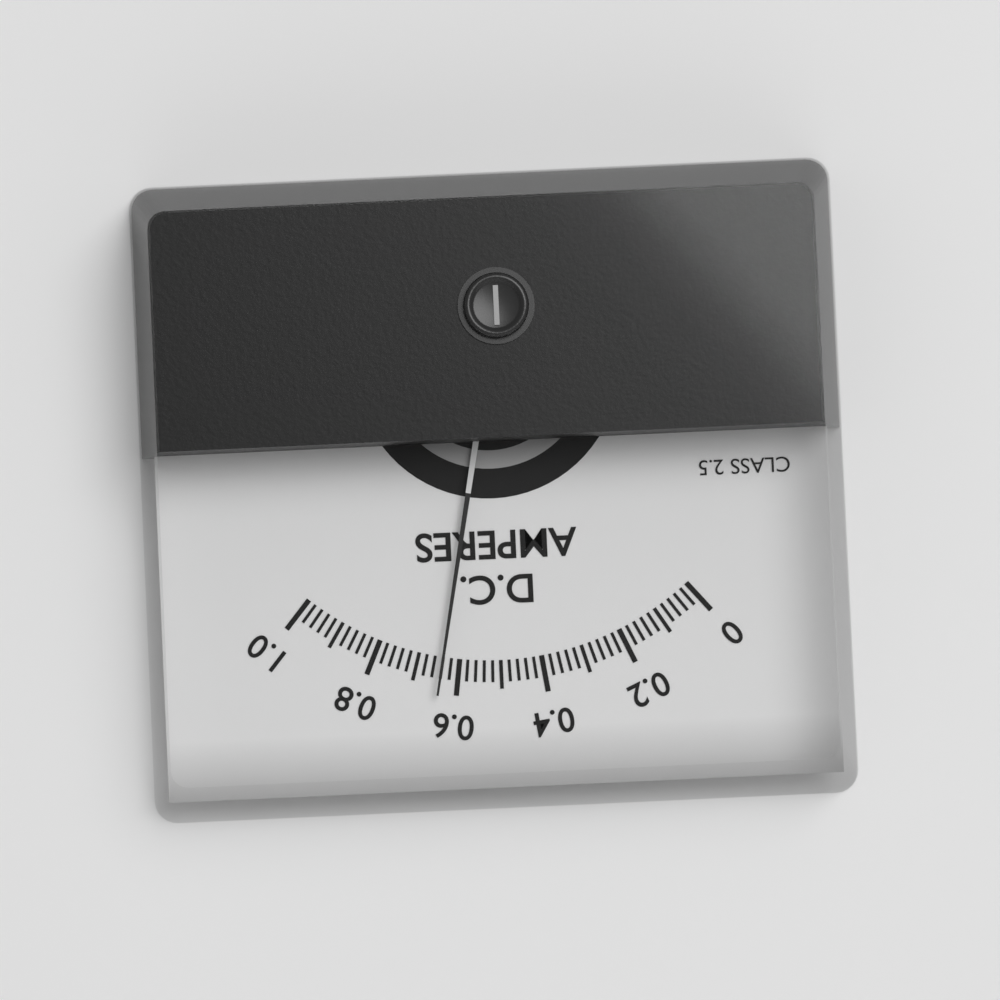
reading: 0.64 A
